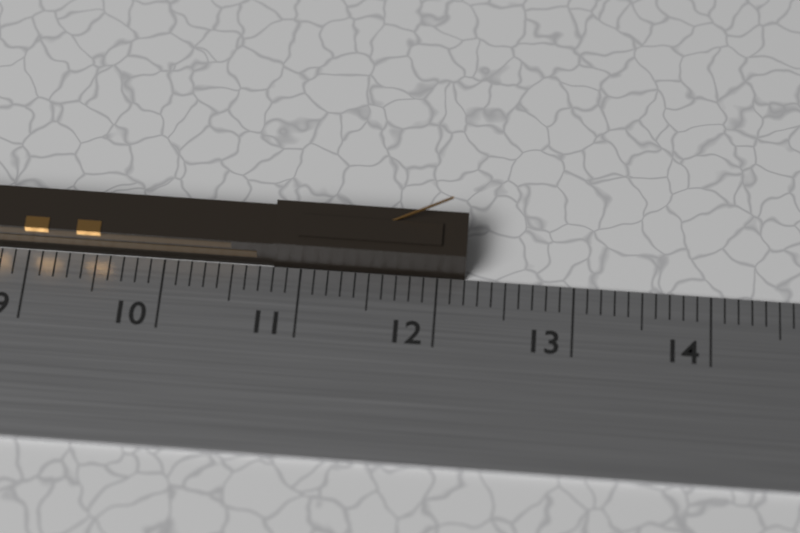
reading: 12.2 cm
